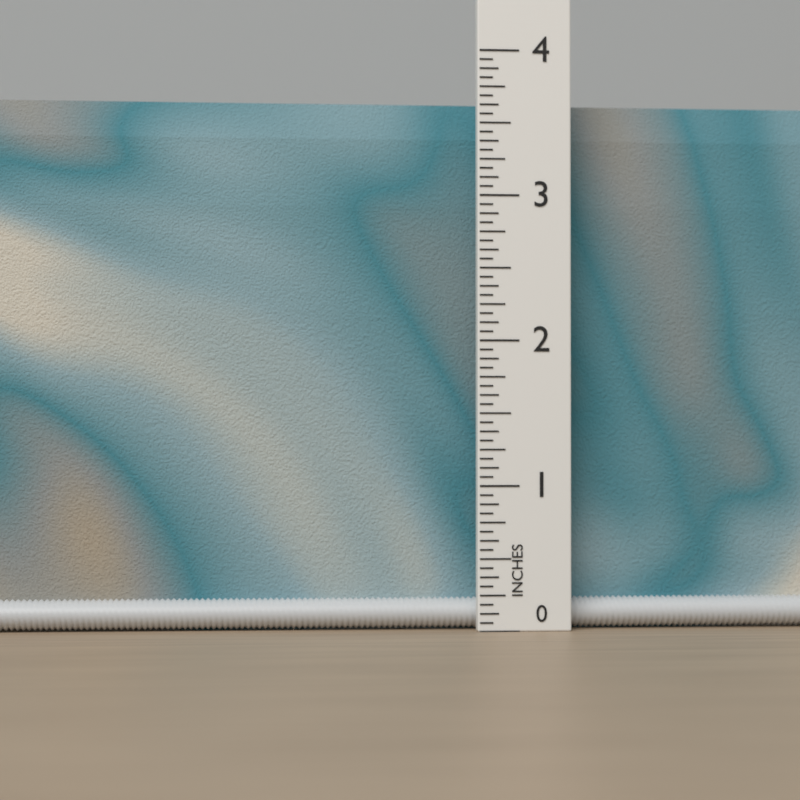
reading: 3.6875 in
